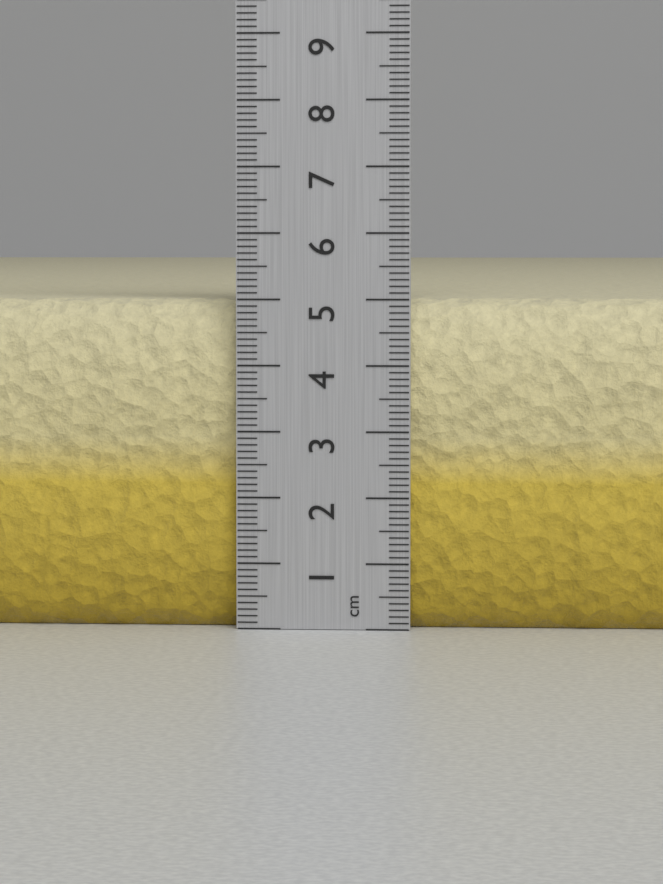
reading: 5.0 cm
